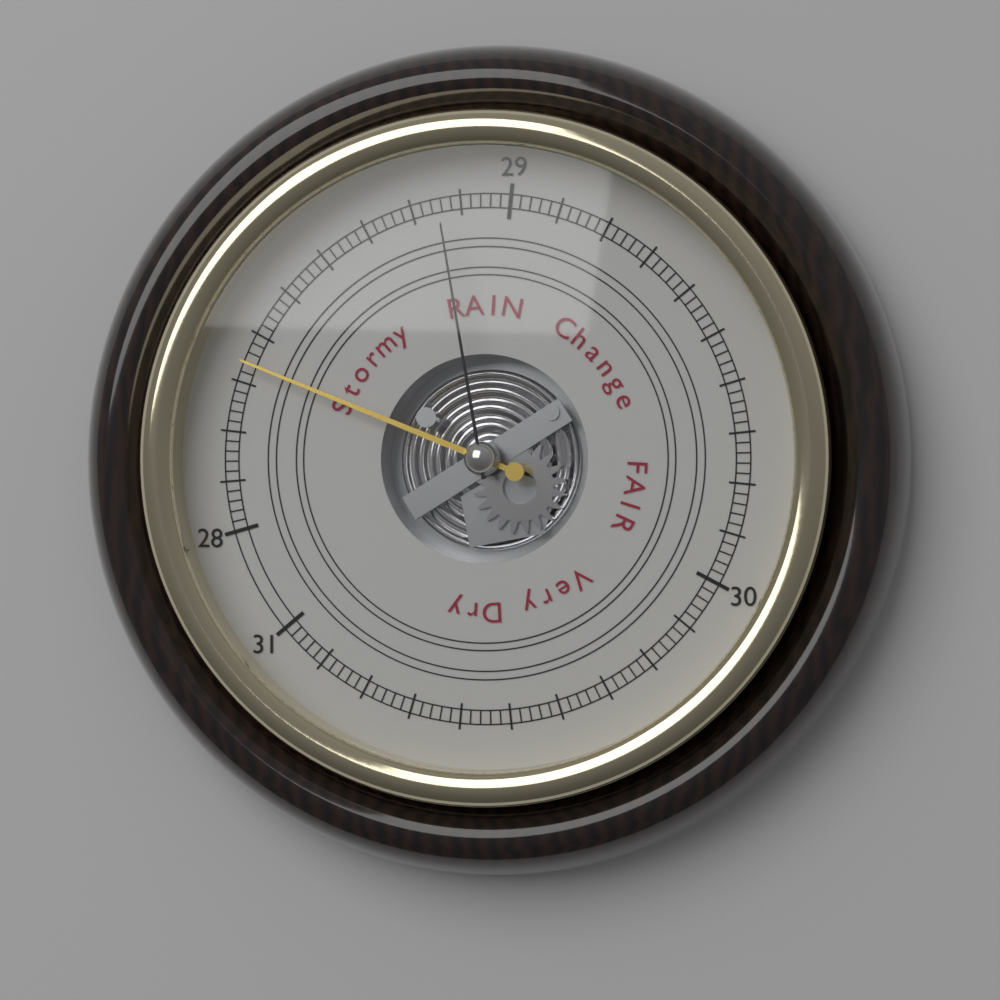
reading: 28.34 (no unit)
